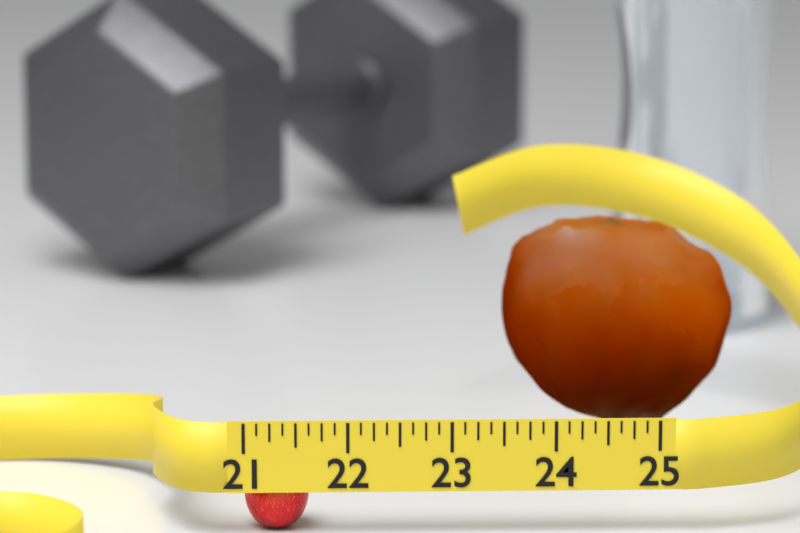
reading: 21.625 (no unit)
